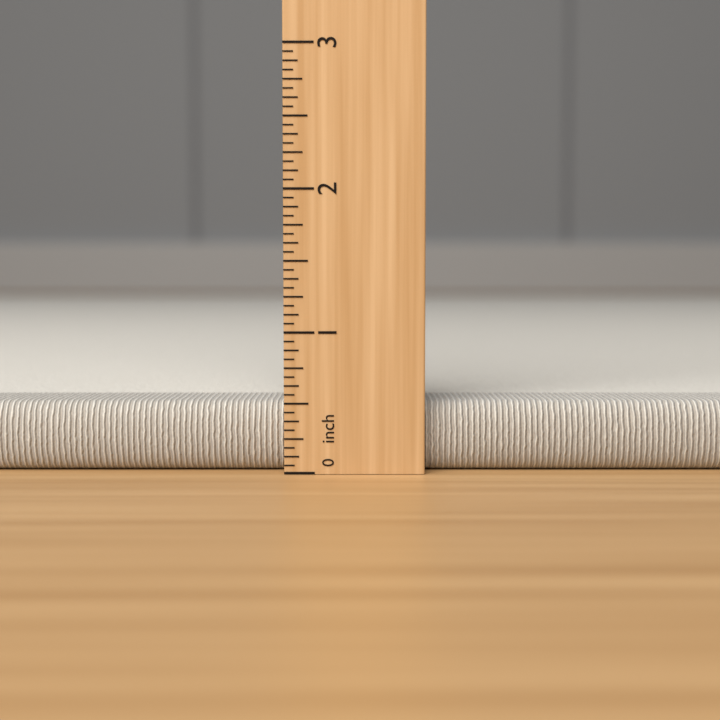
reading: 0.5000 inch
